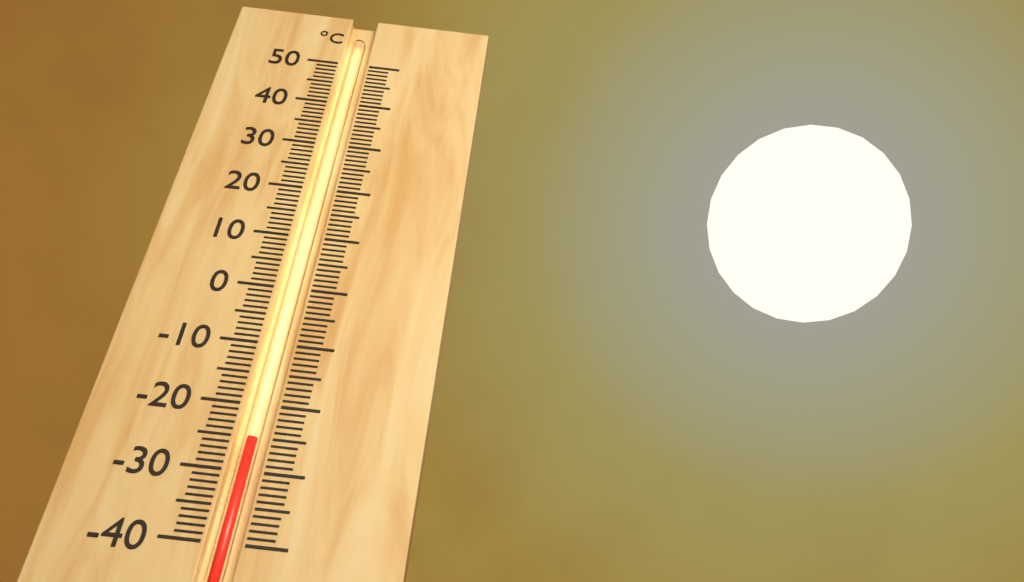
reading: -25 °C
